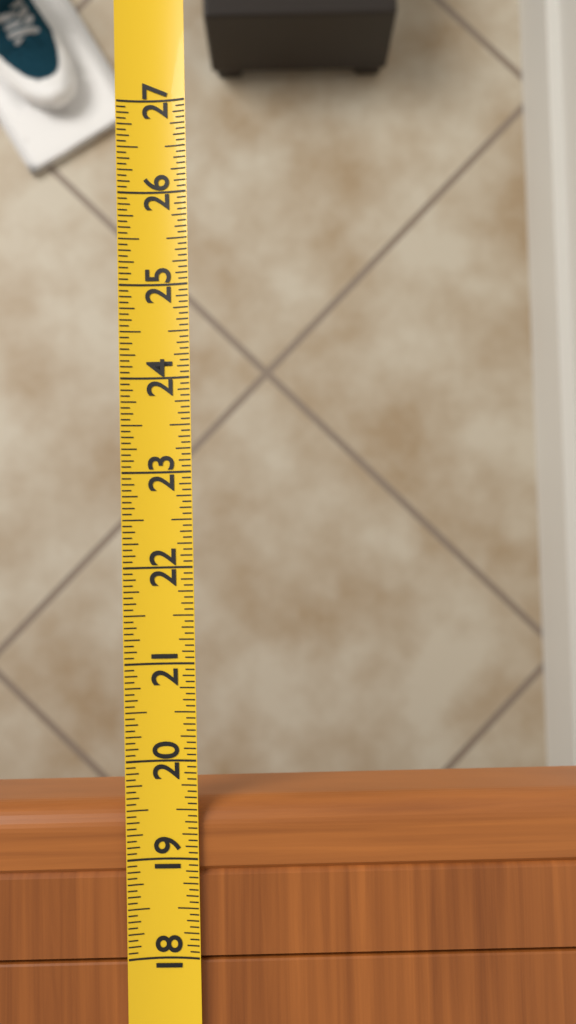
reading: 19.5625 (no unit)
